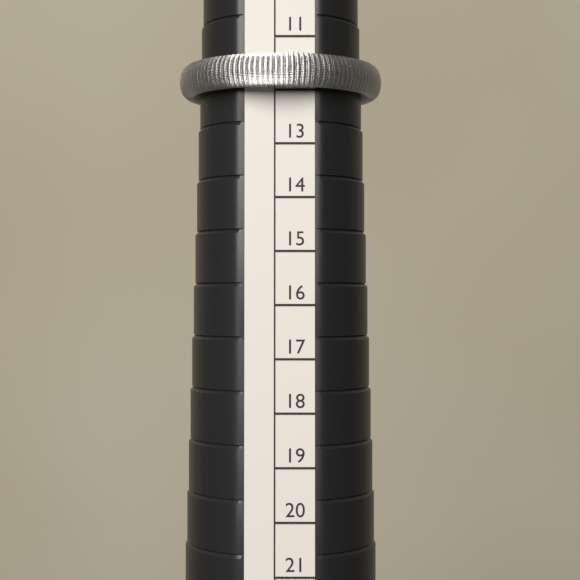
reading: 12 (no unit)
